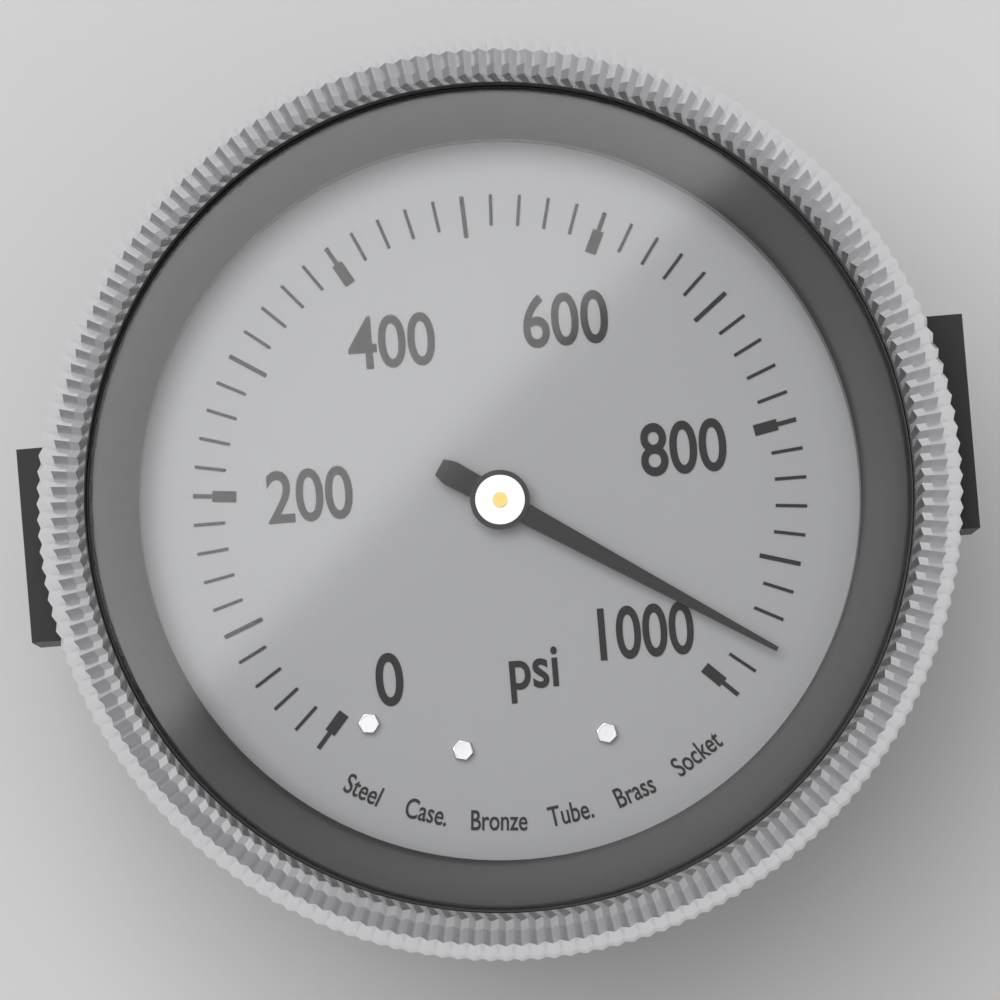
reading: 960 psi
